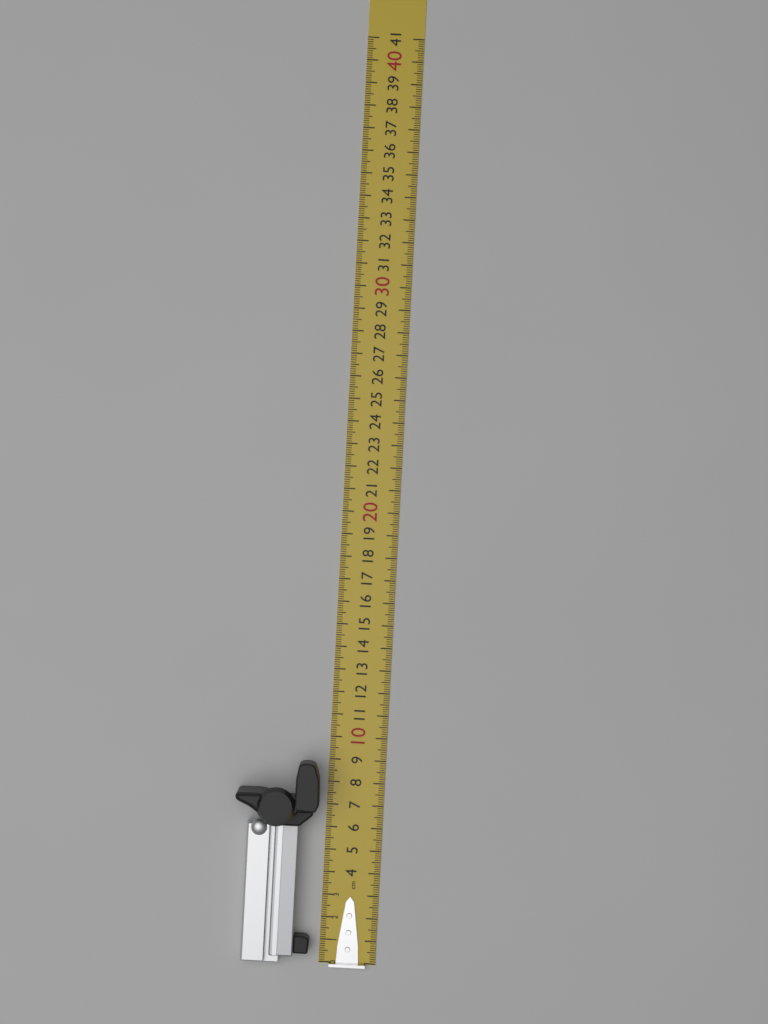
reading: 9.0 cm
